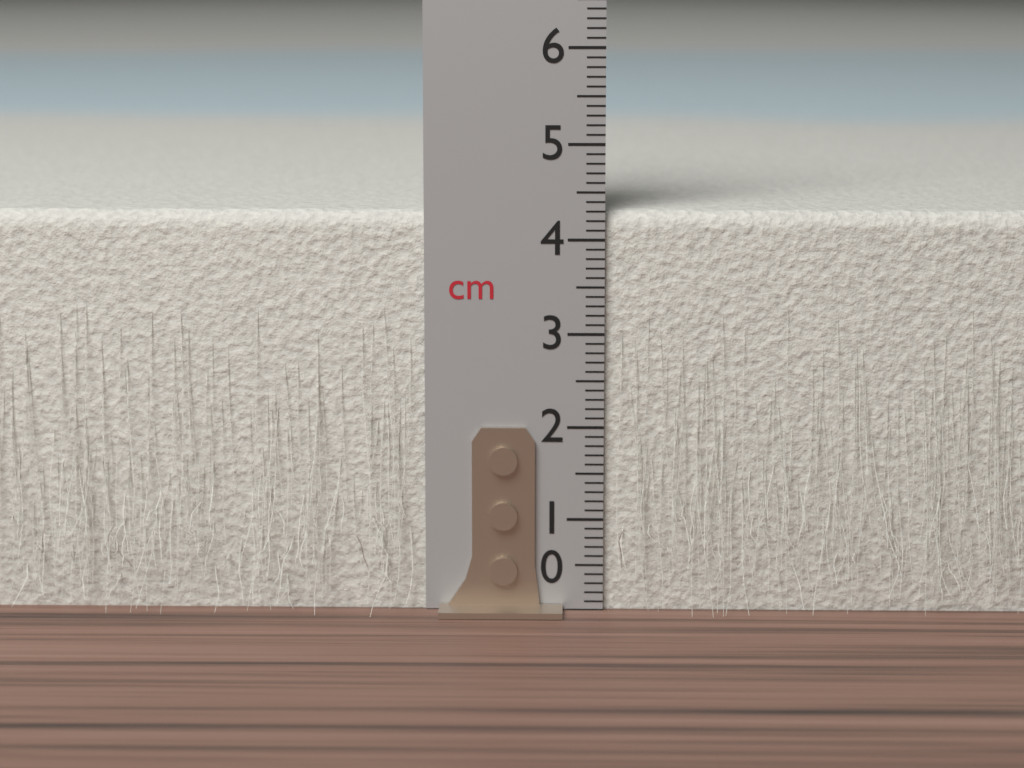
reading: 4.3 cm
